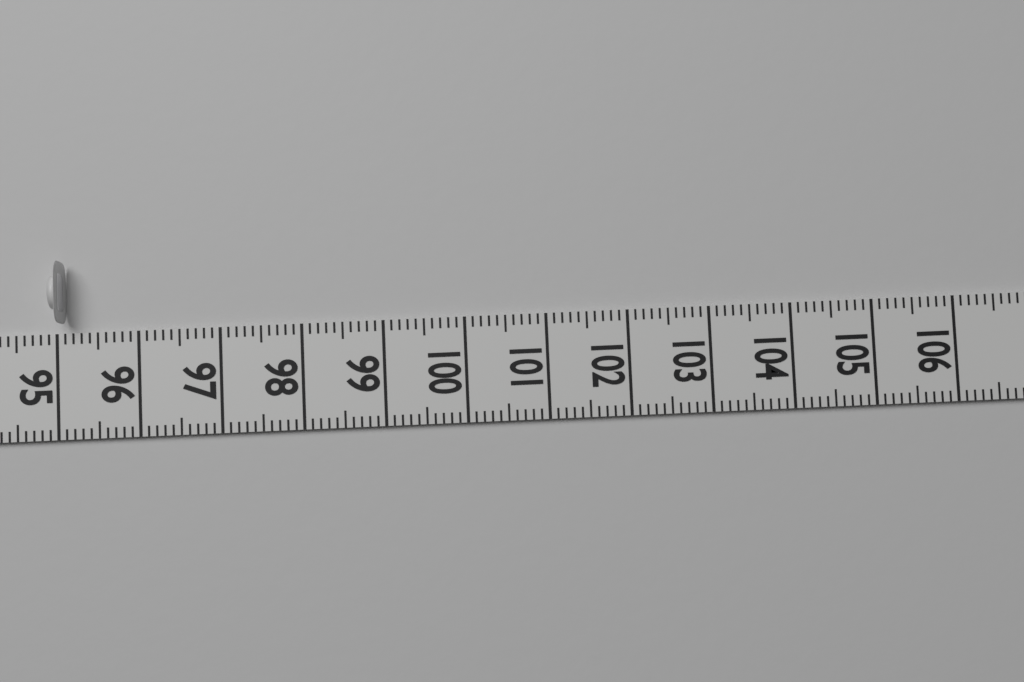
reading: 95.1 (no unit)
